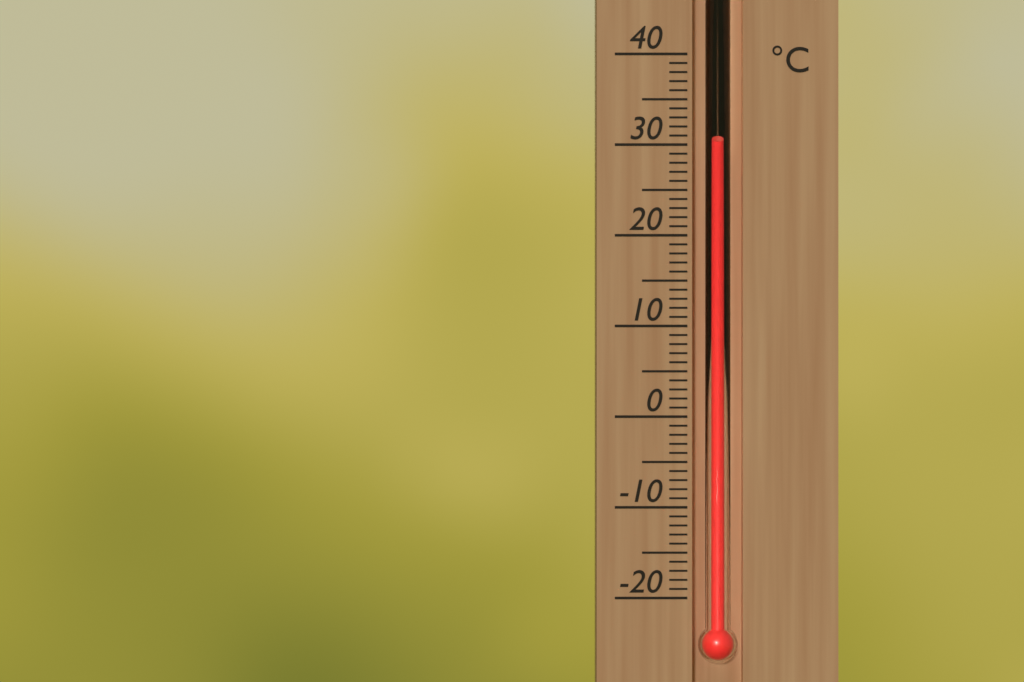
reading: 30 °C
